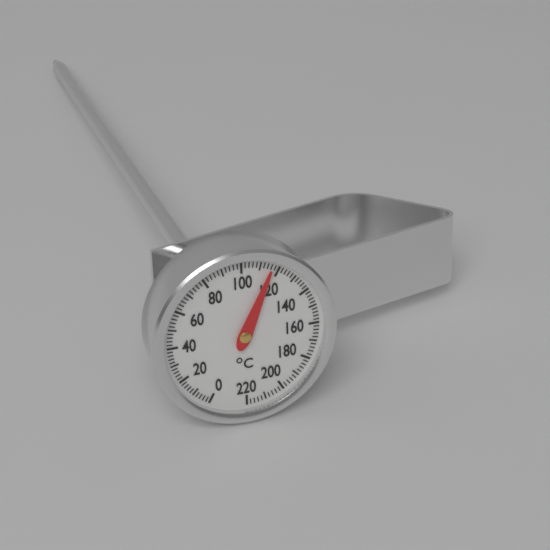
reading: 116 °C
